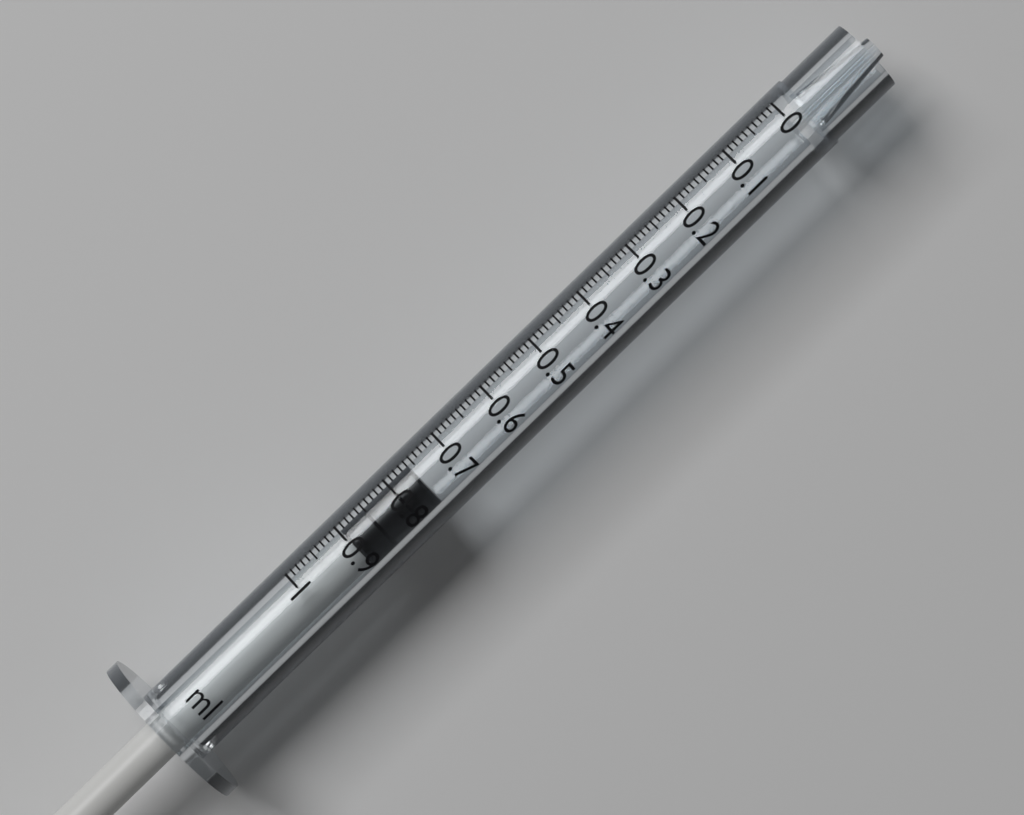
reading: 0.76 ml
